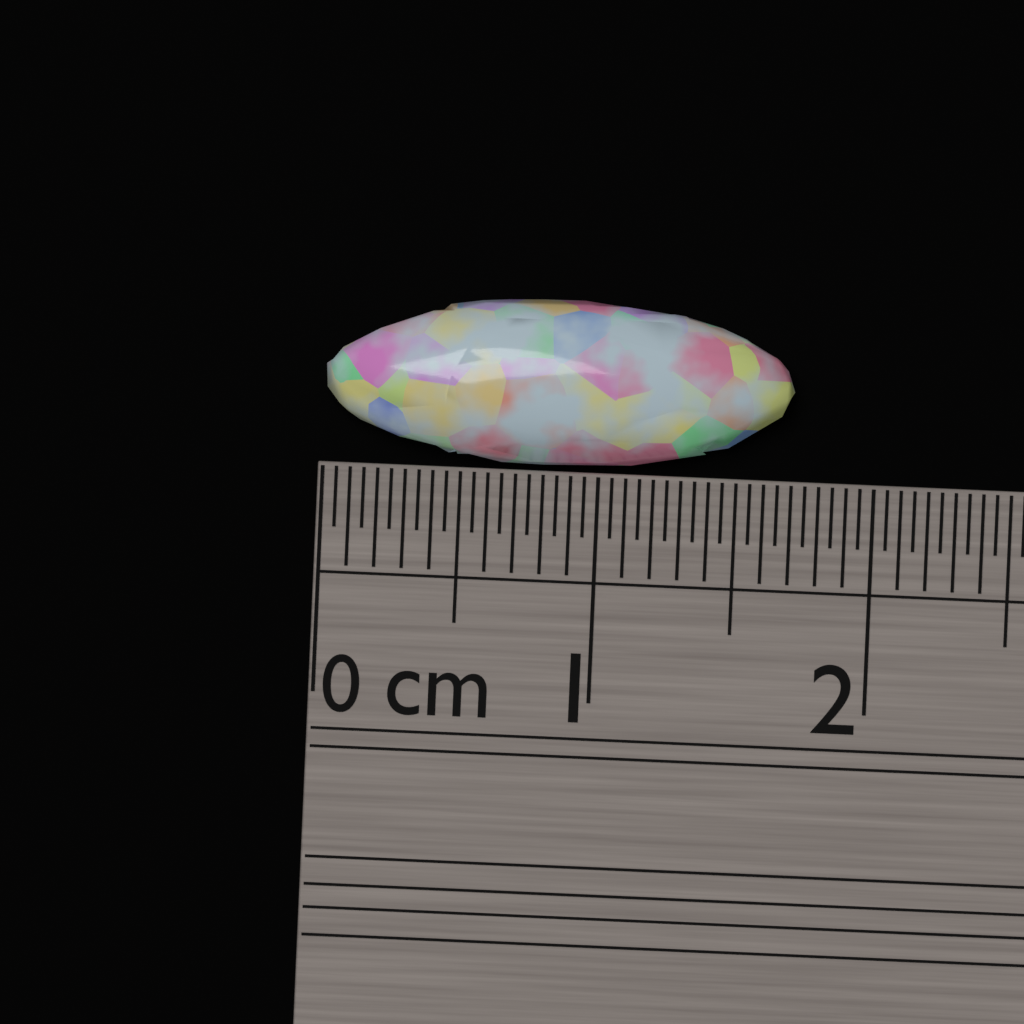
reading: 1.70 cm
